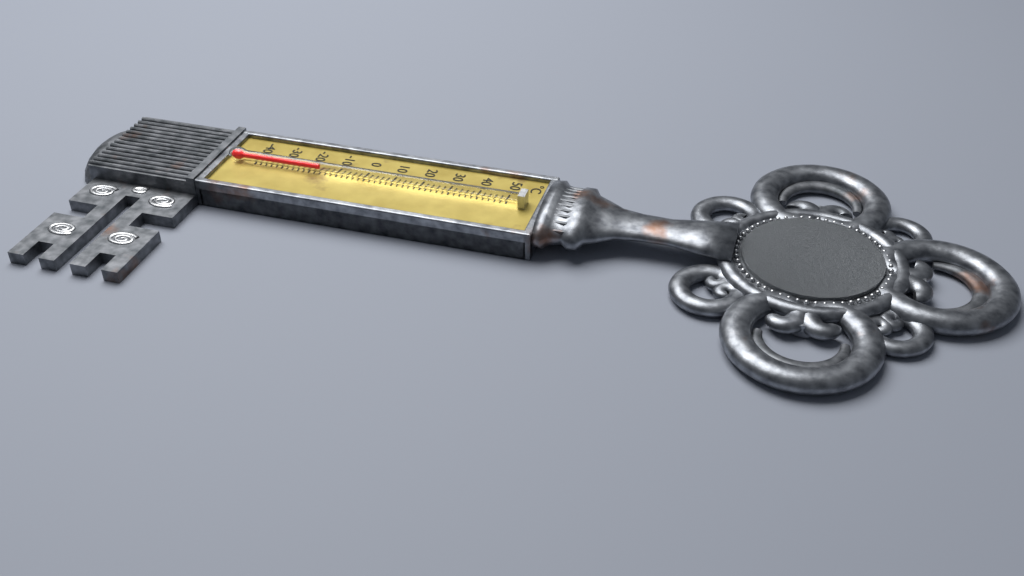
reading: -16 °C
